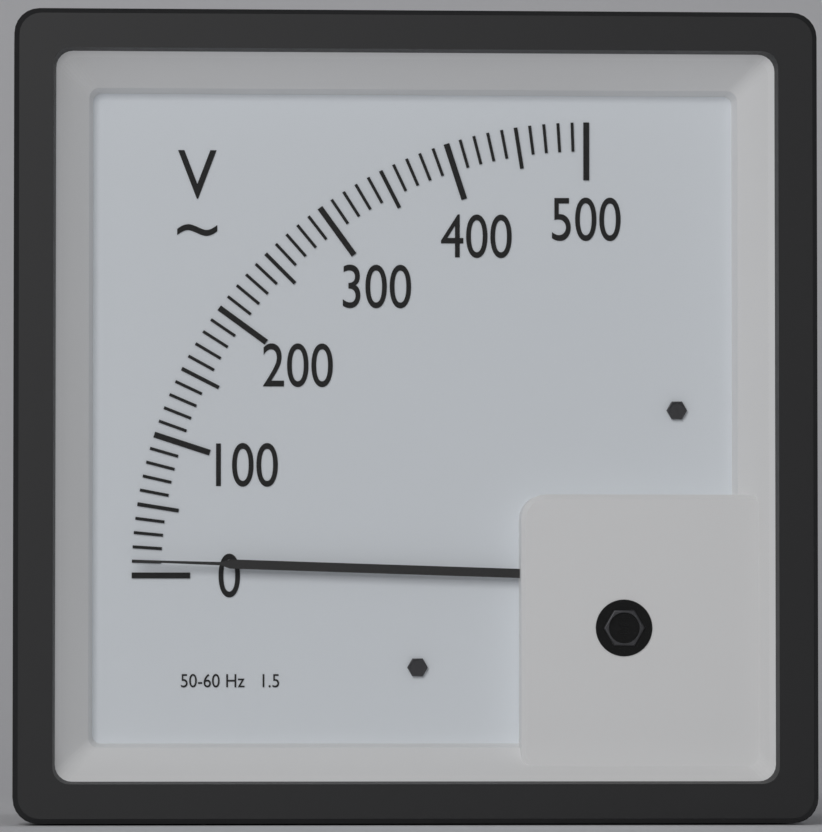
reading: 10 V
